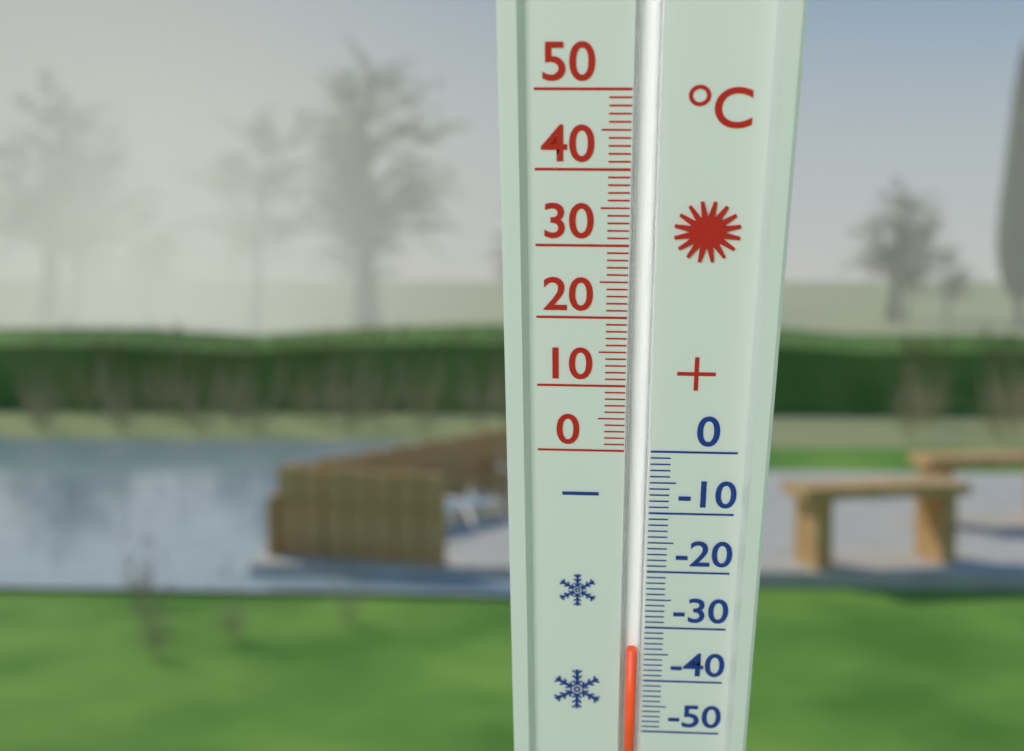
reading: -34 °C
